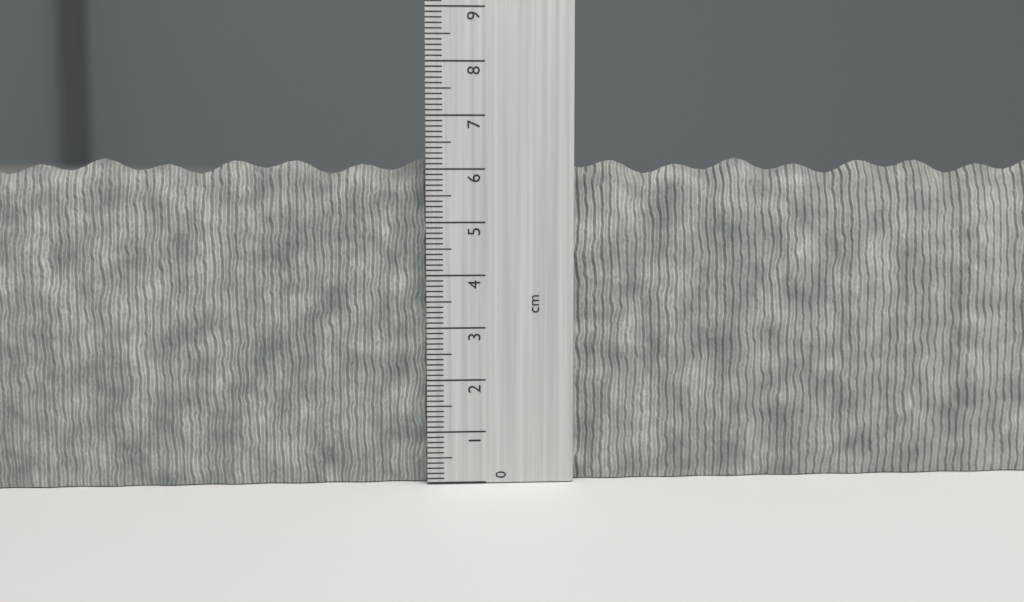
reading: 6.2 cm
